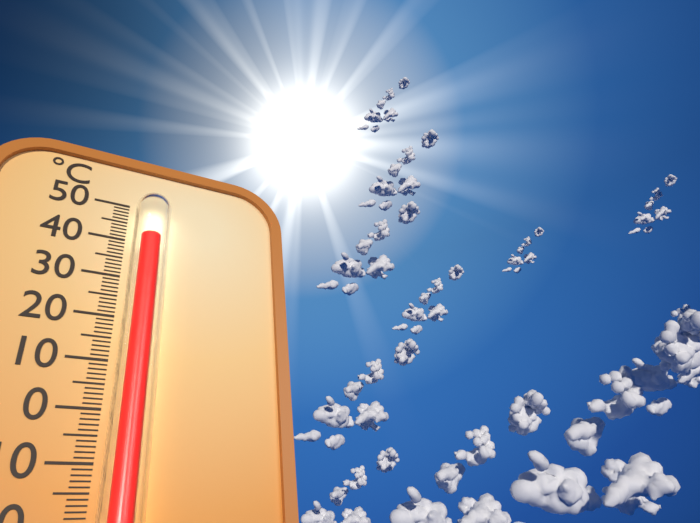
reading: 39 °C
